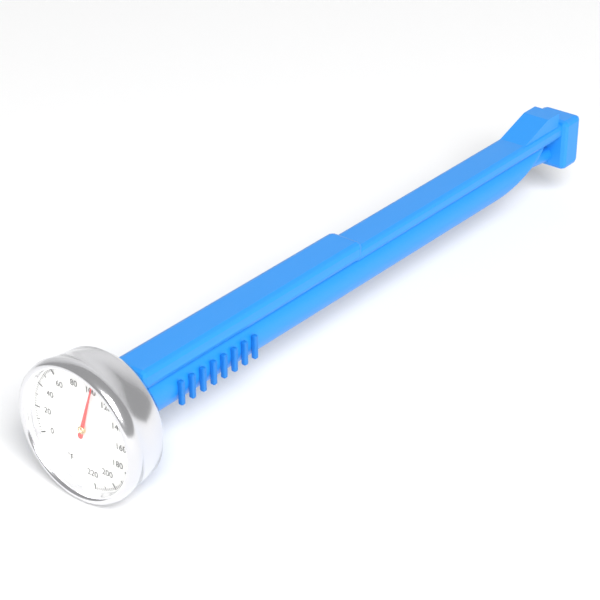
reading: 102 °F
